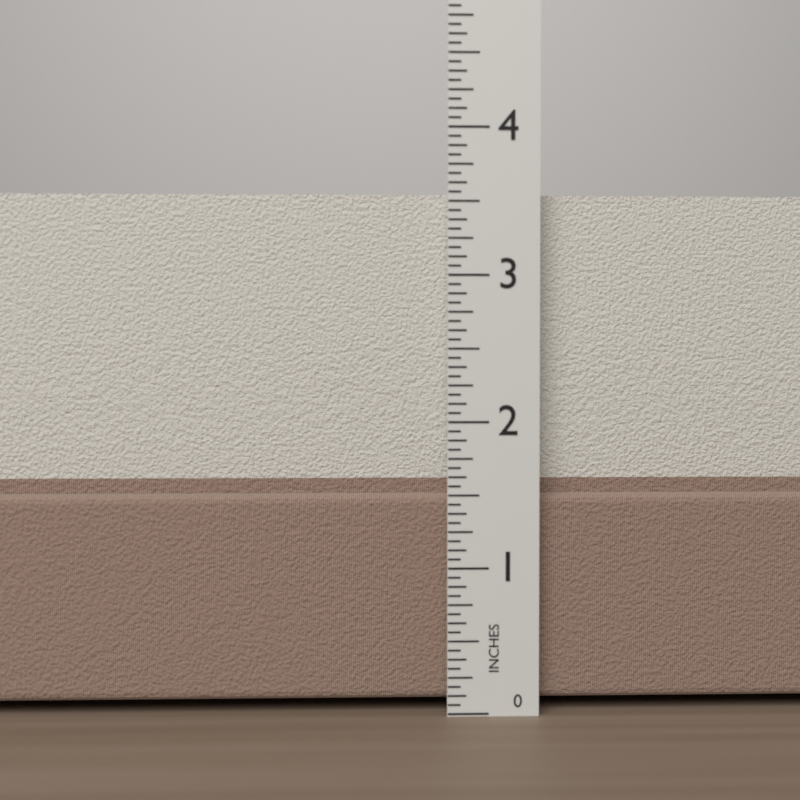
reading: 3.5625 in
